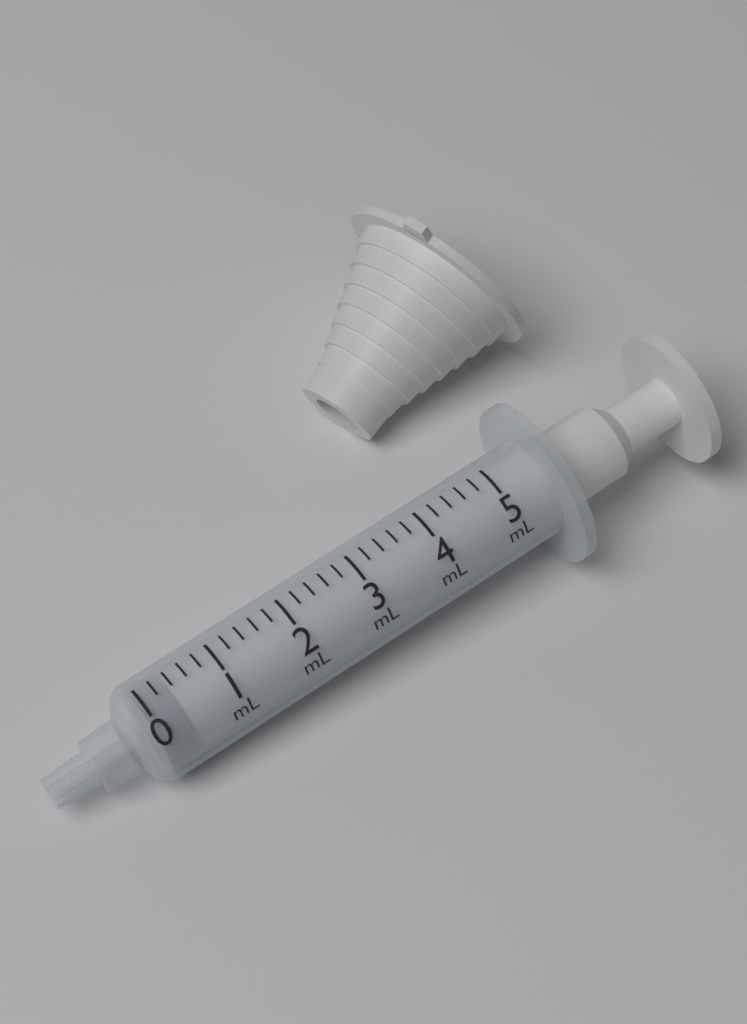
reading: 0.0 mL
